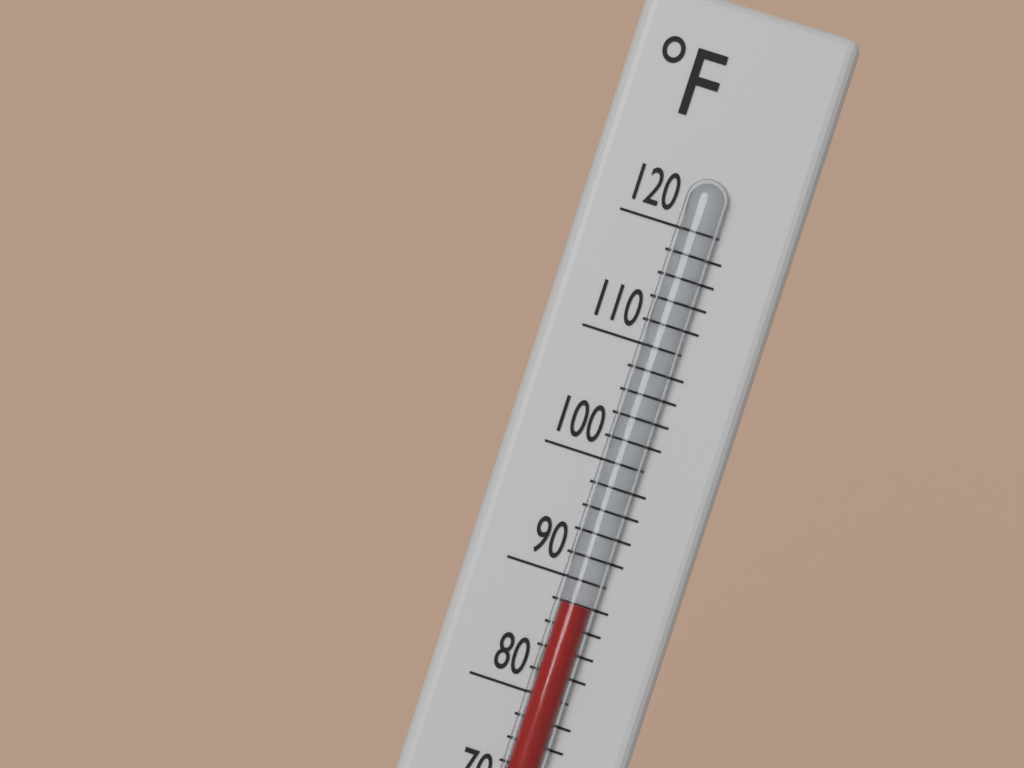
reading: 88 °F
